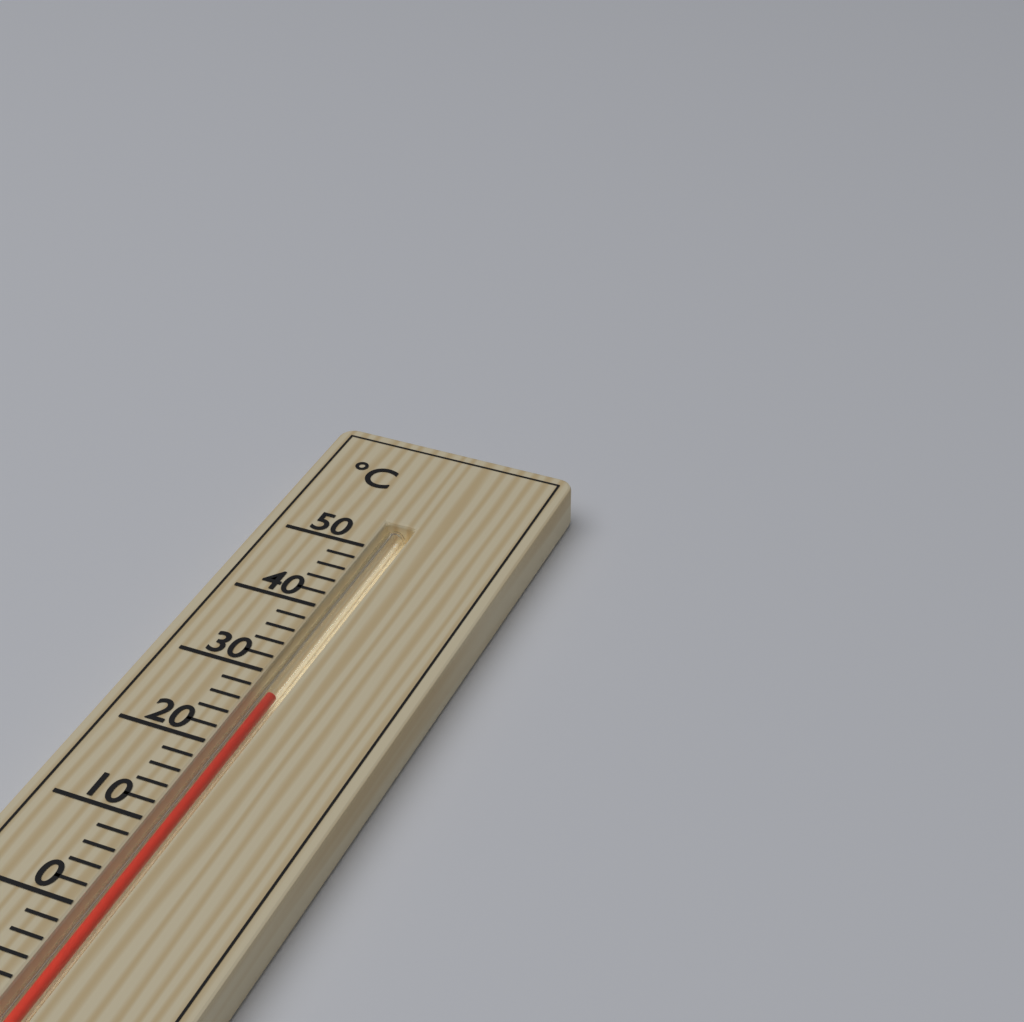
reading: 28 °C
